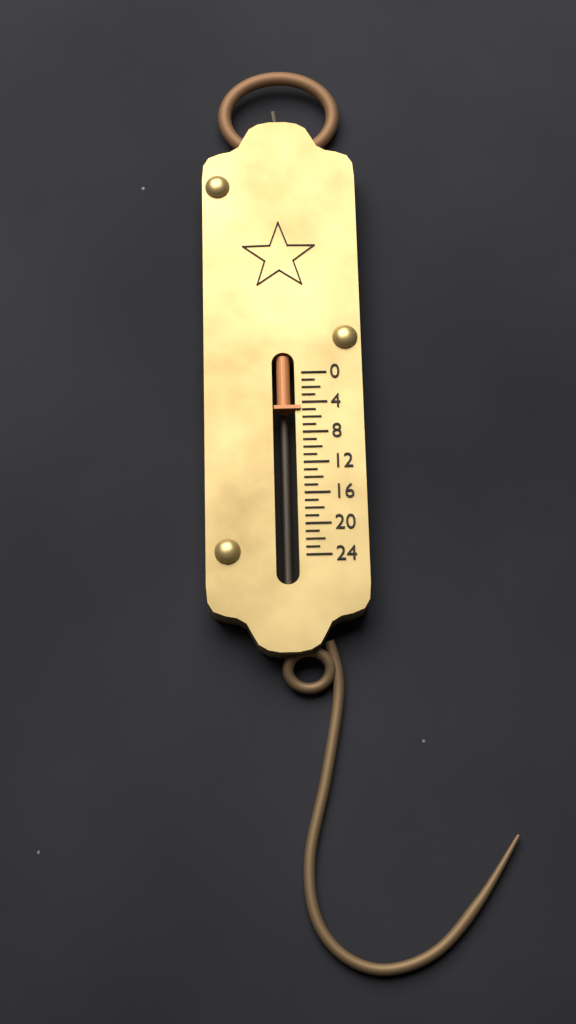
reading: 5 (no unit)
